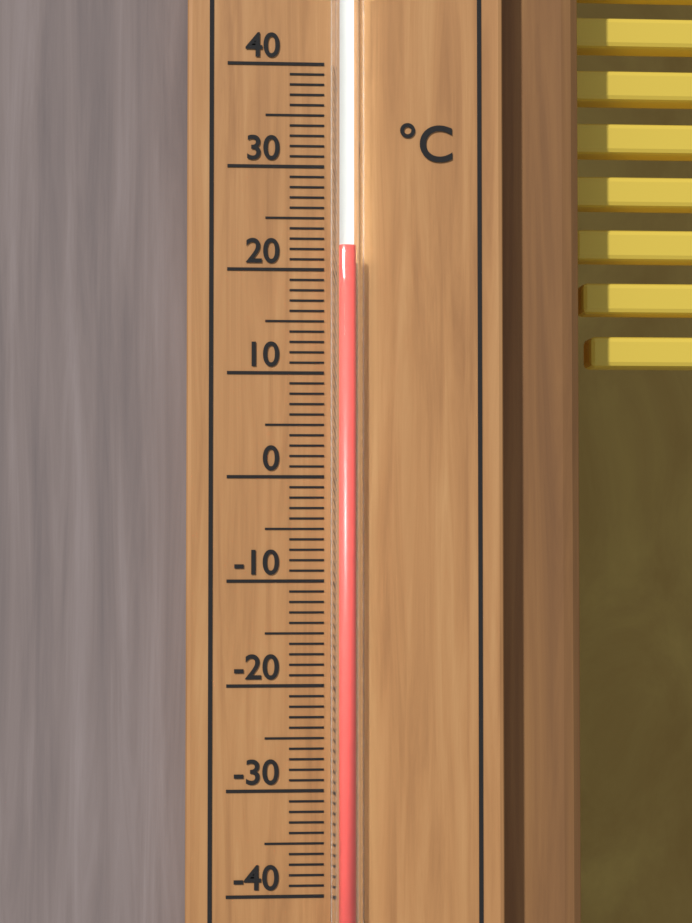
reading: 22 °C
